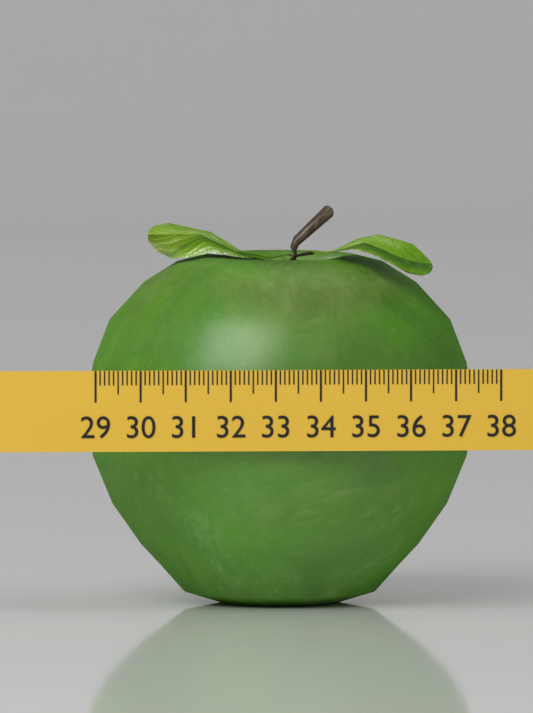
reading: 37.6 (no unit)
